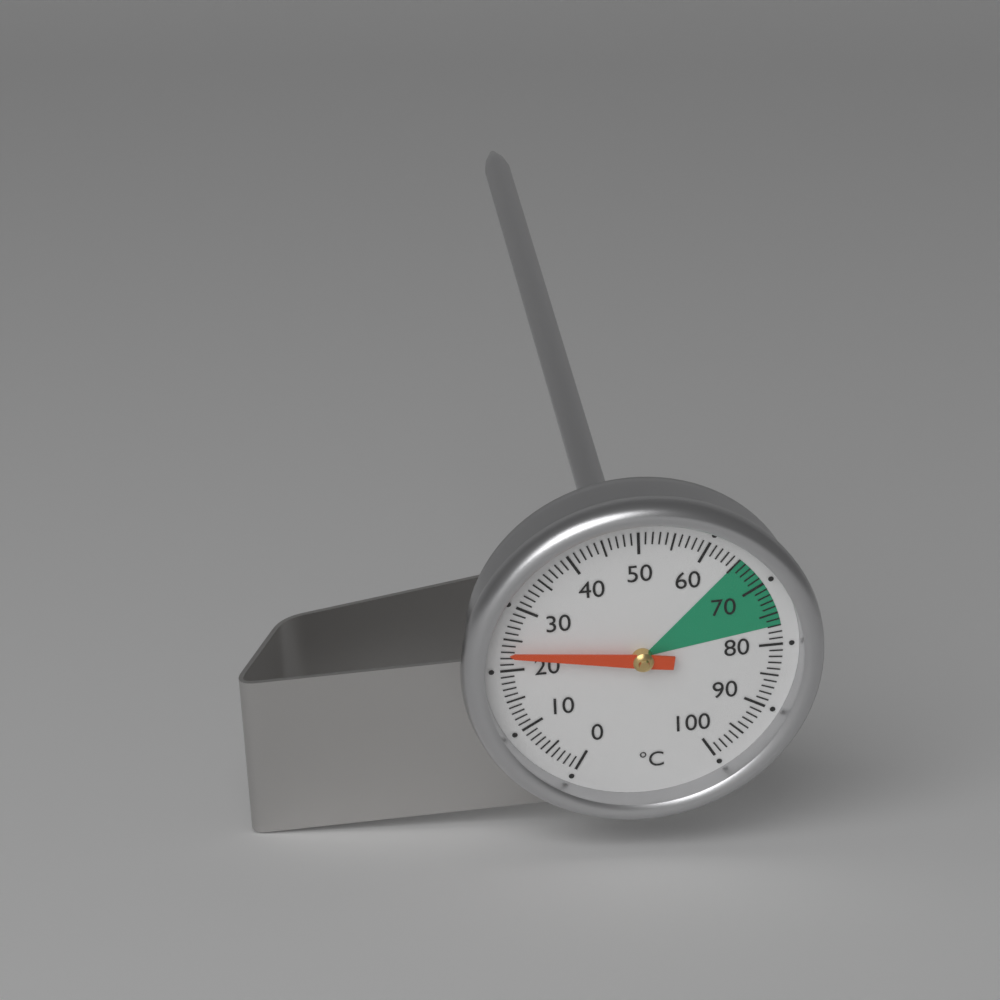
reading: 23 °C
